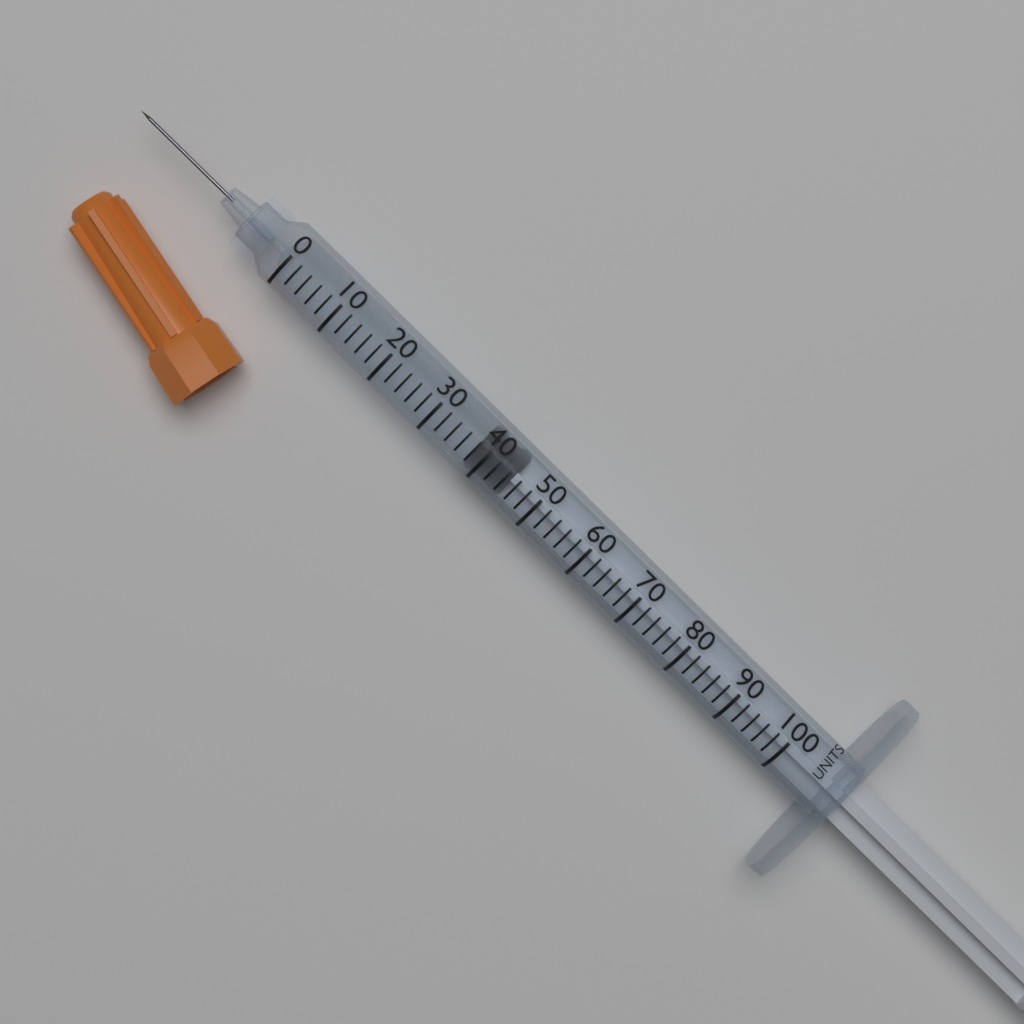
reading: 38 units
